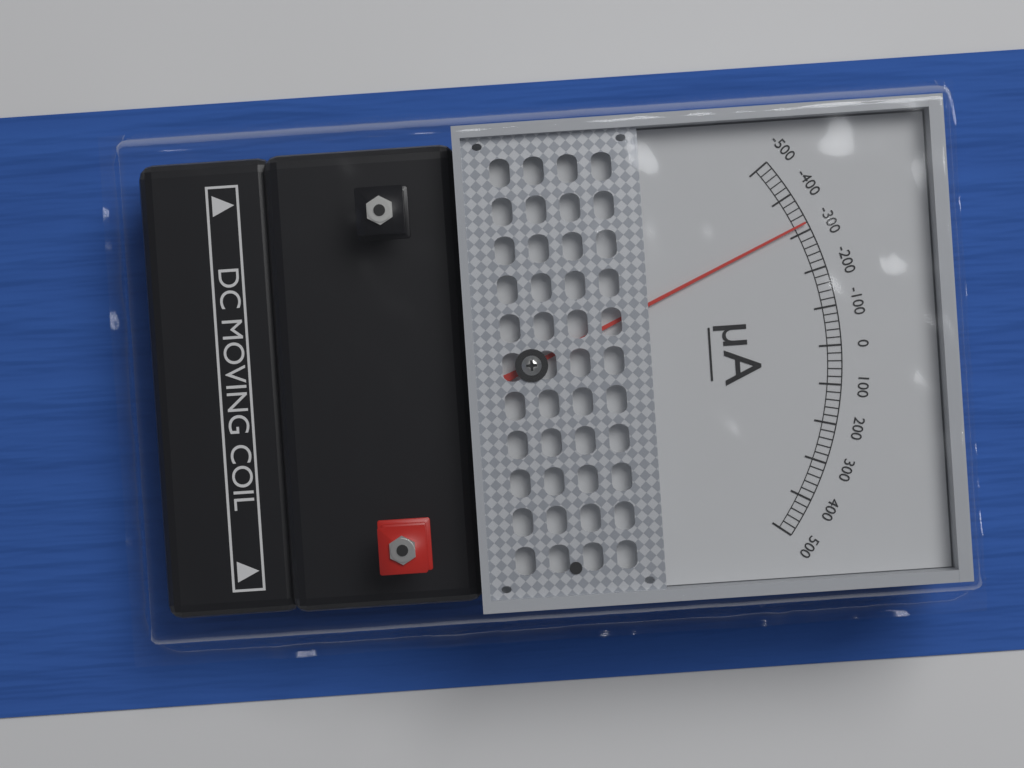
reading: -320 µA
